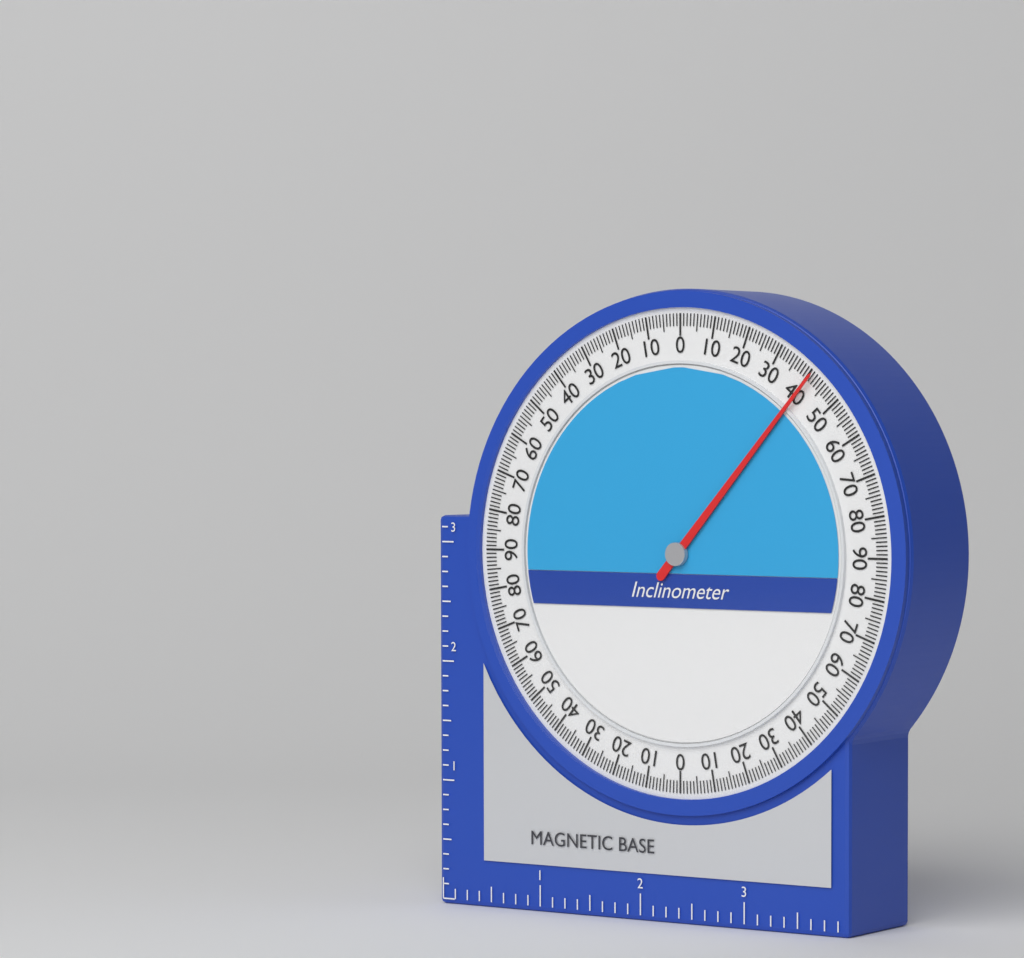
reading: 41 (no unit)
